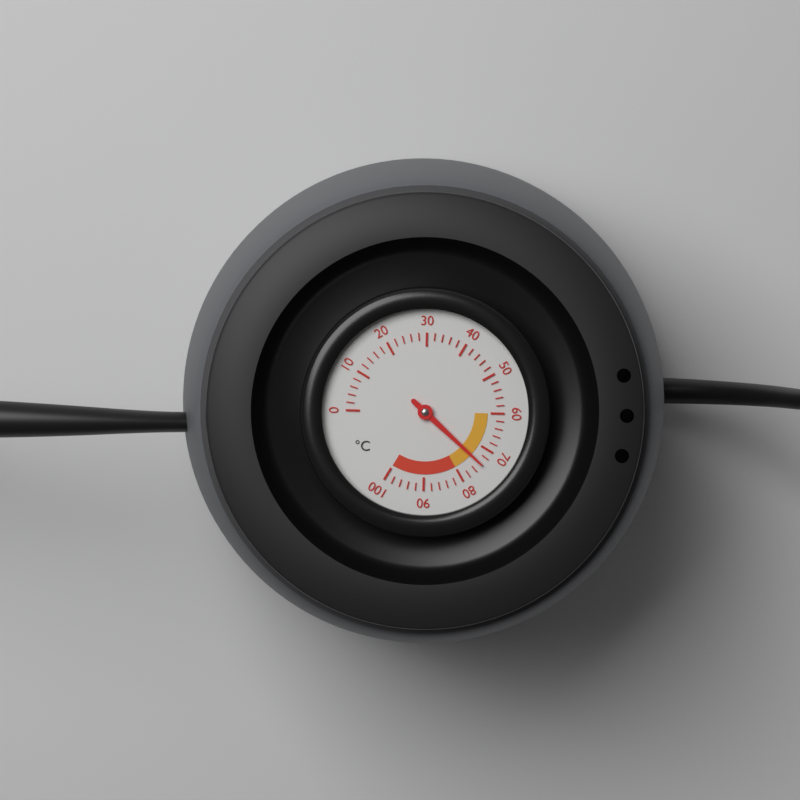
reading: 74 °C
